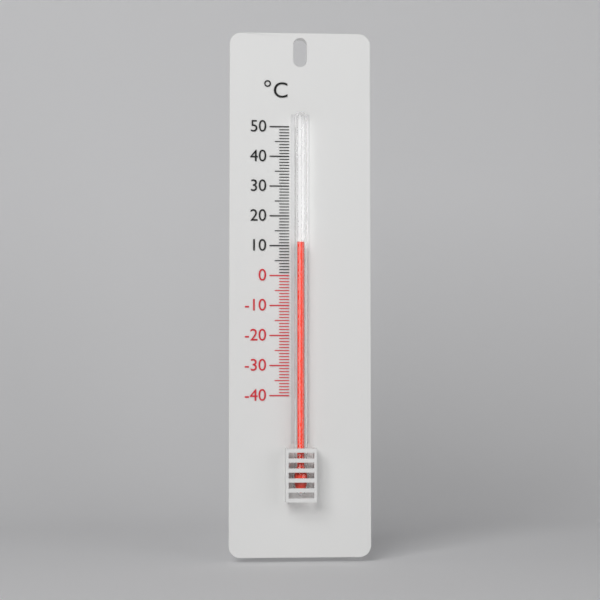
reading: 11 °C
